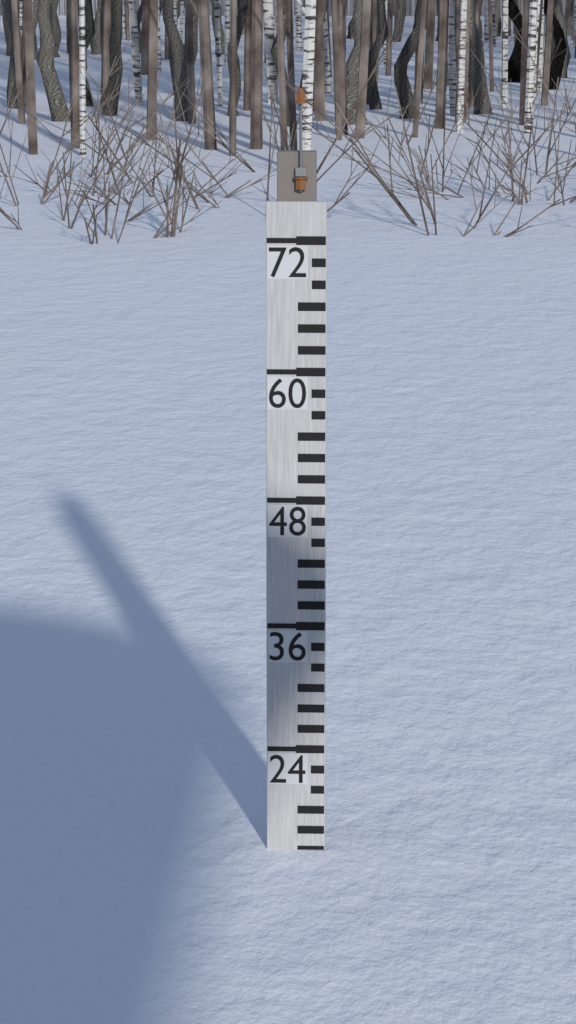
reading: 14 (no unit)
